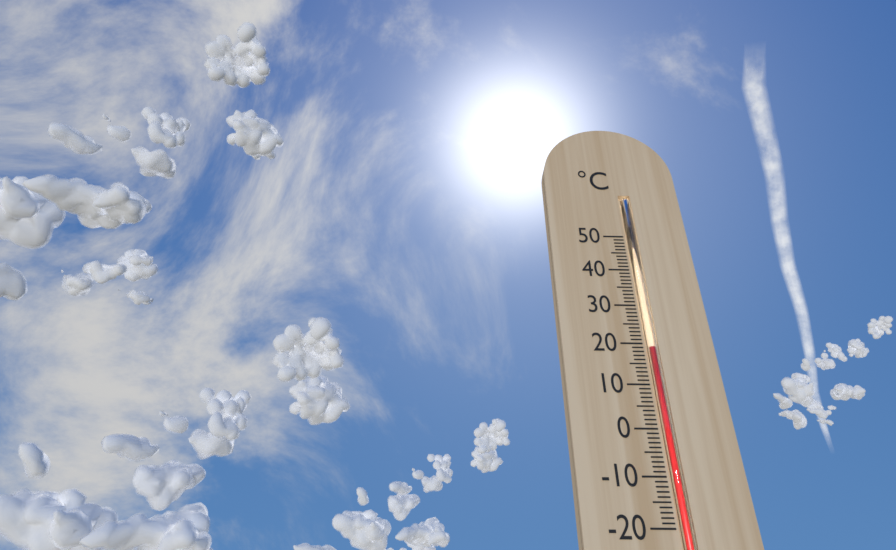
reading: 19 °C
